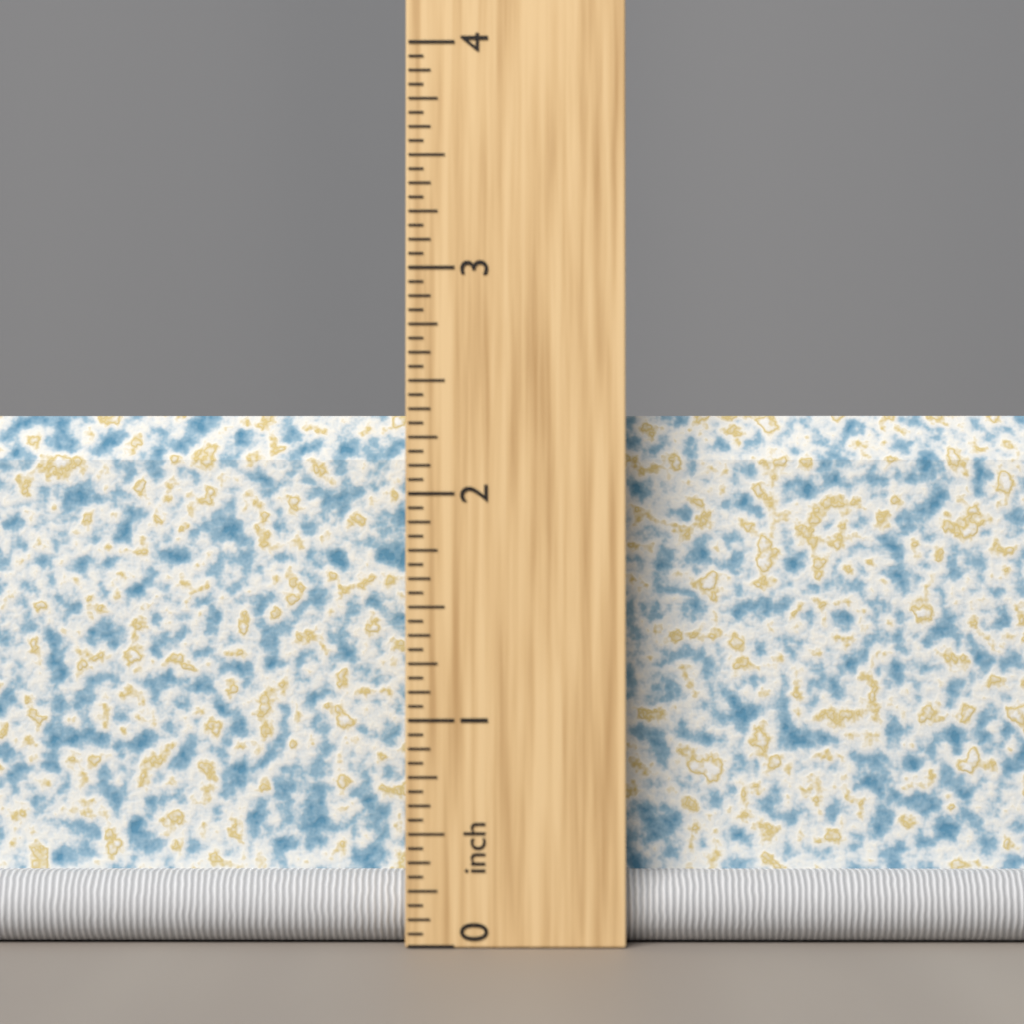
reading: 2.3750 inch
